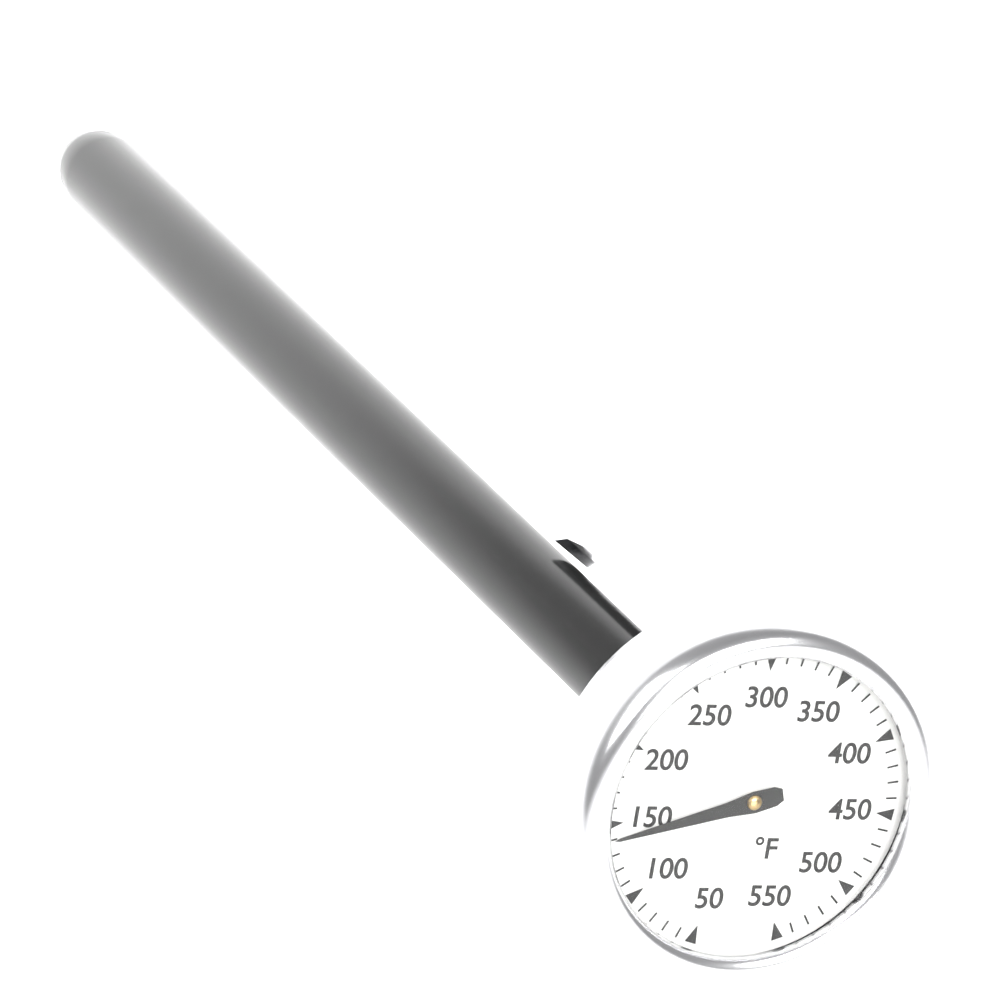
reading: 140 °F
